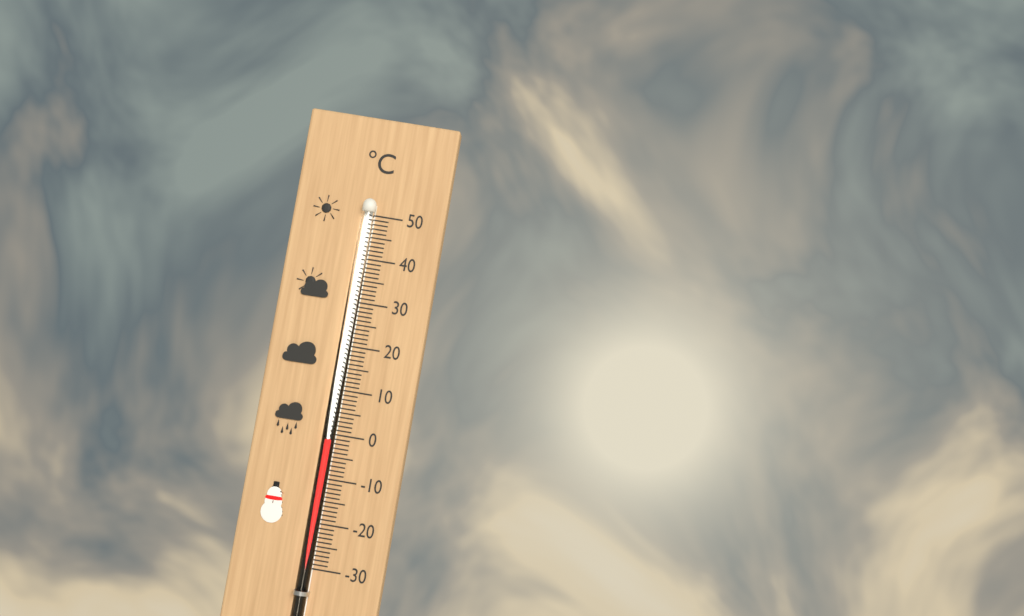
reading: -1 °C
